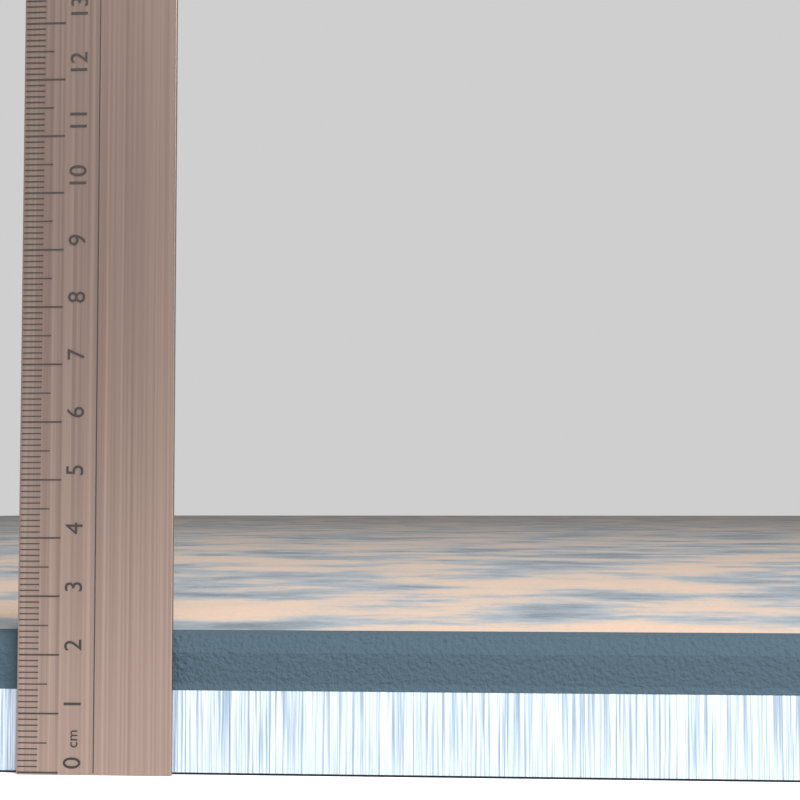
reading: 2.4 cm
